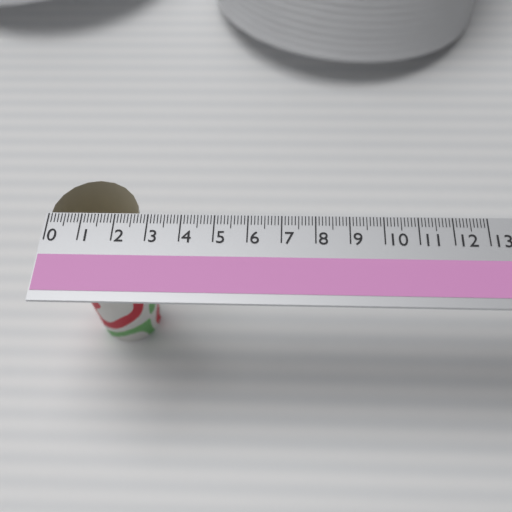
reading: 2.7 (no unit)
